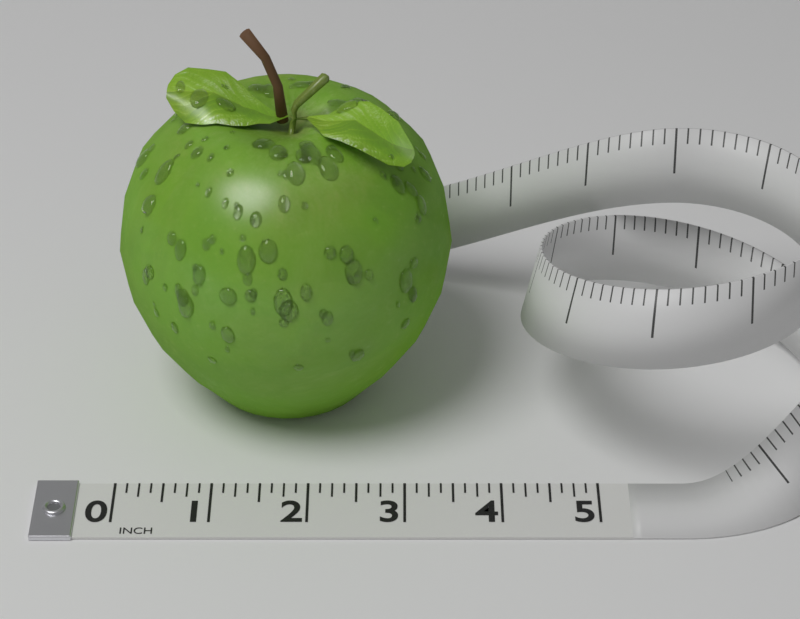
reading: 3.500 in
